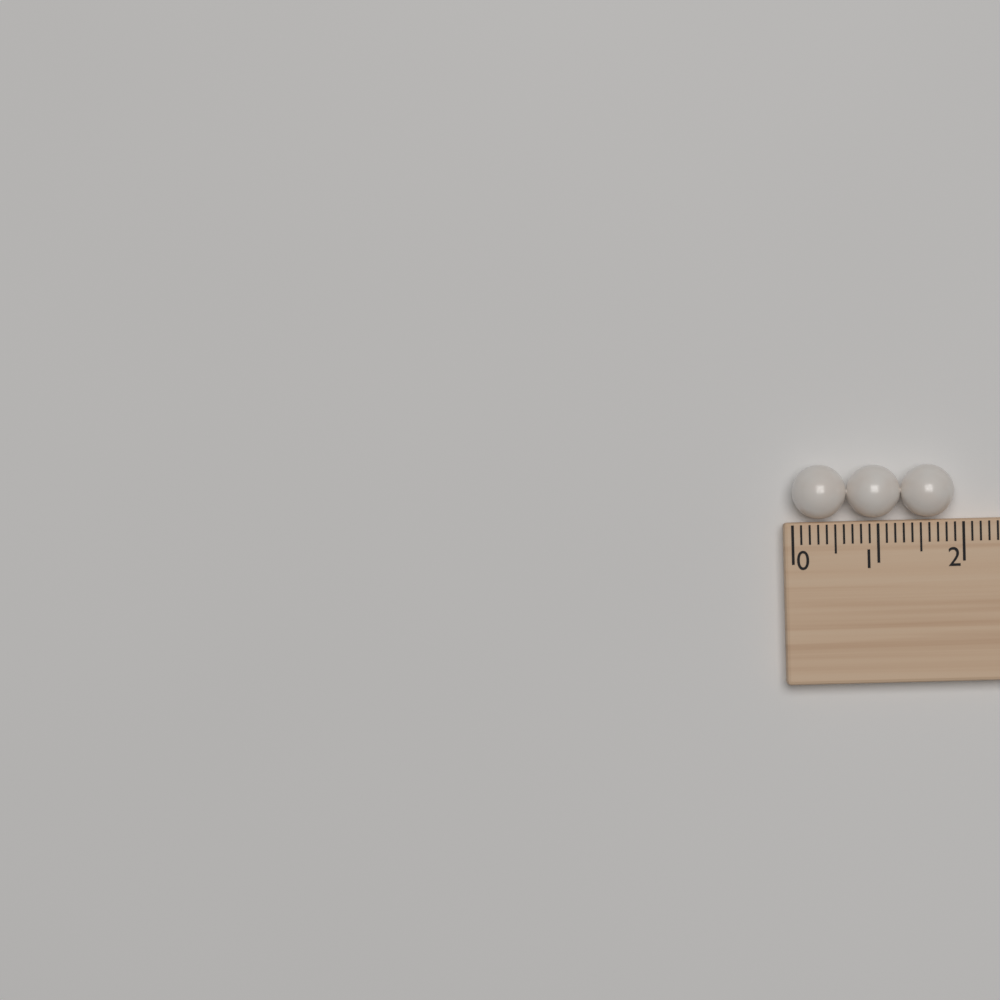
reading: 1.9 (no unit)
